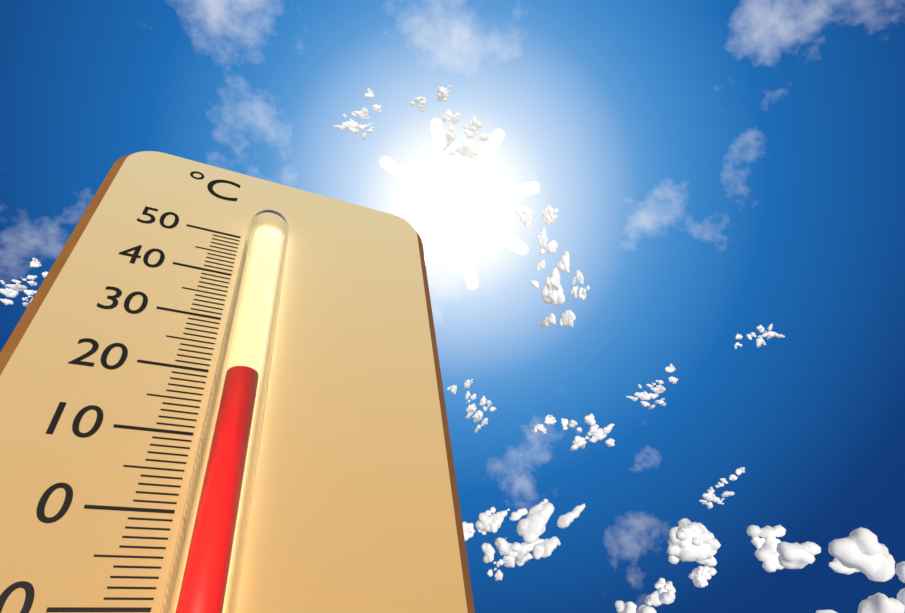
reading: 18 °C
